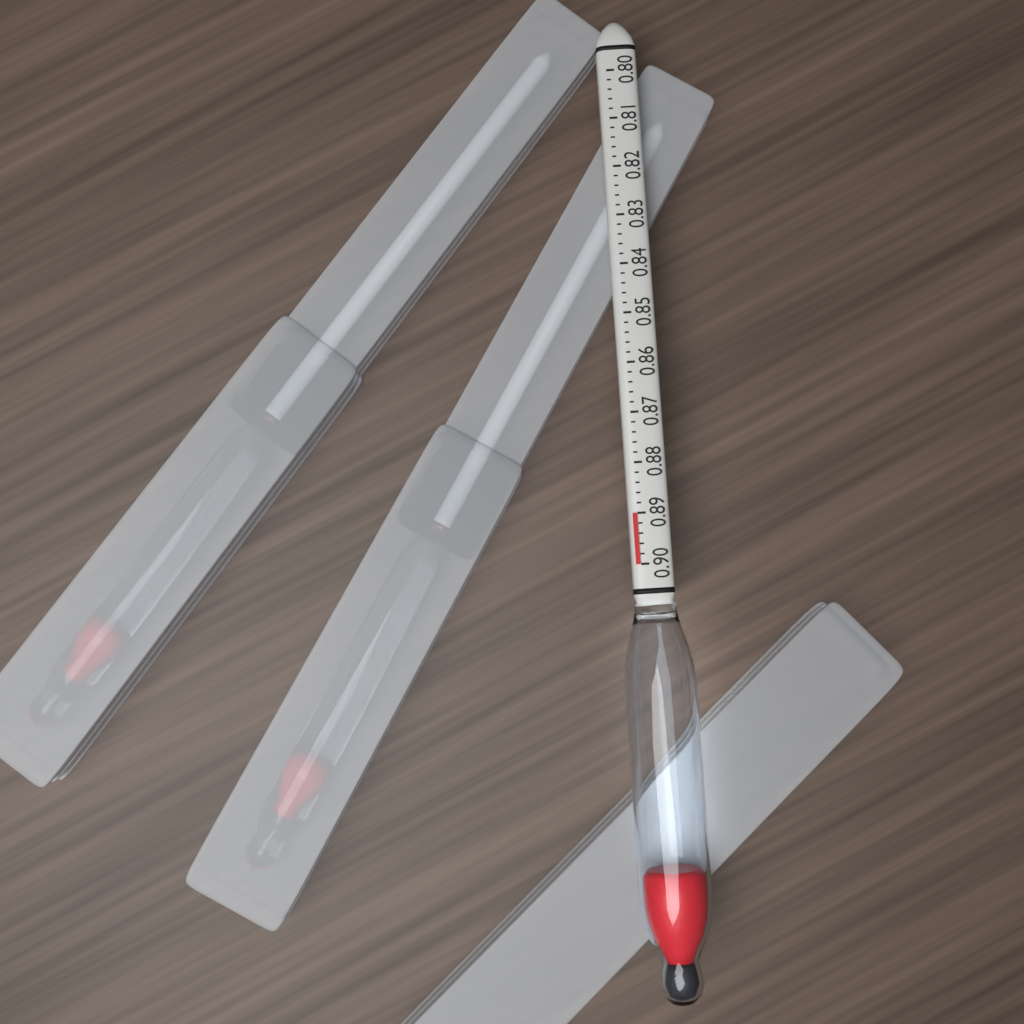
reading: 0.890 (no unit)
